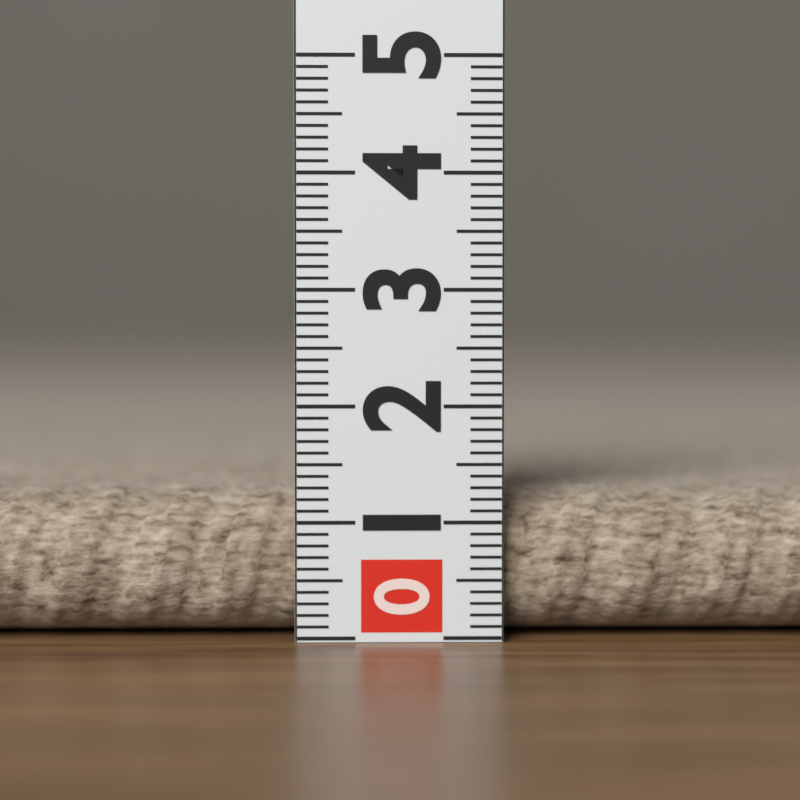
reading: 1.3 (no unit)
